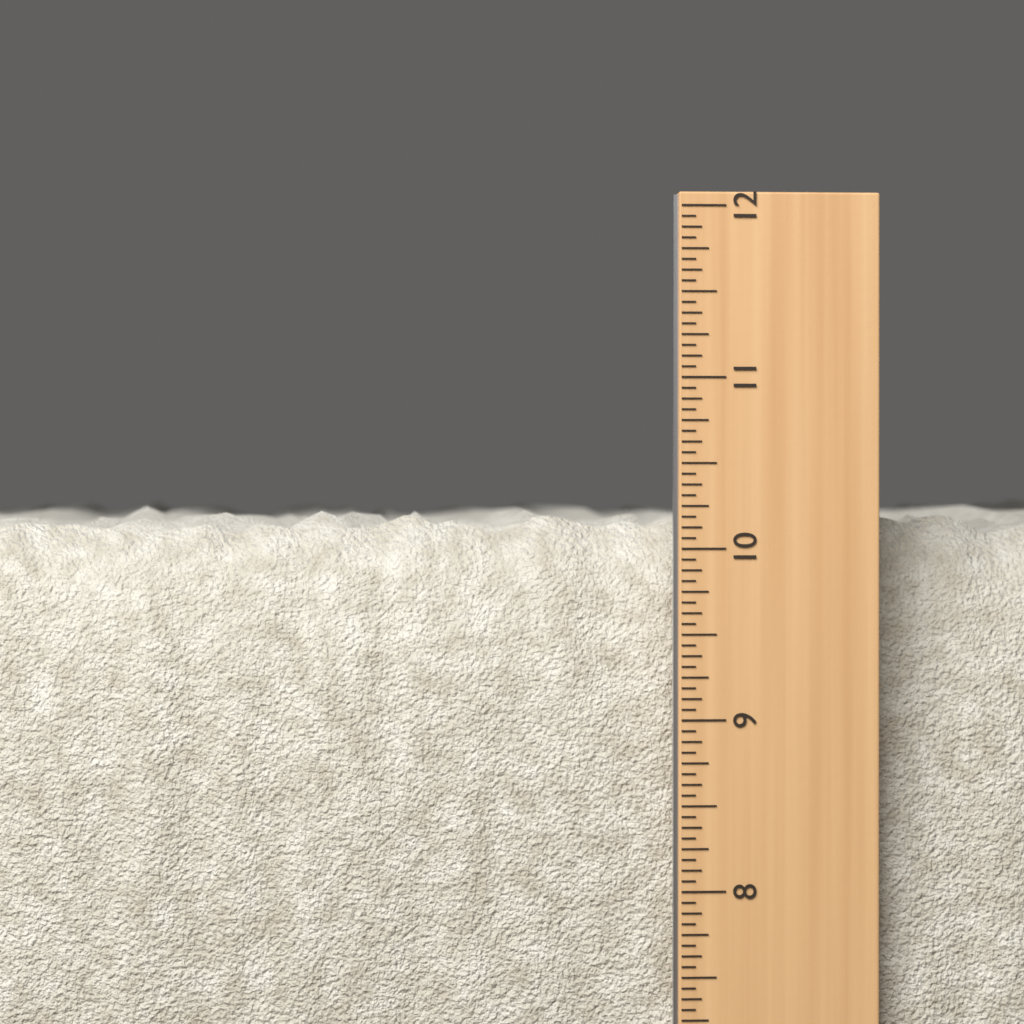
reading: 10.2500 in
